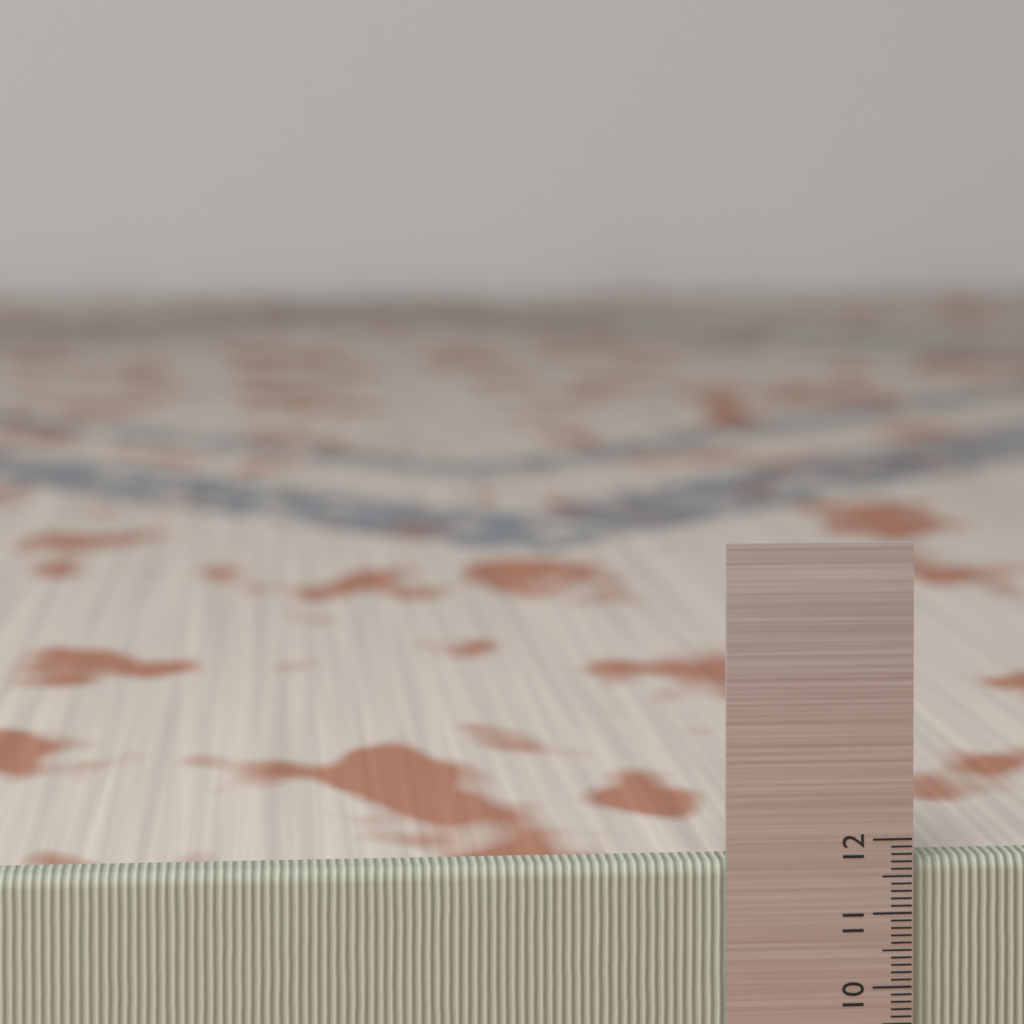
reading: 11.7 (no unit)
